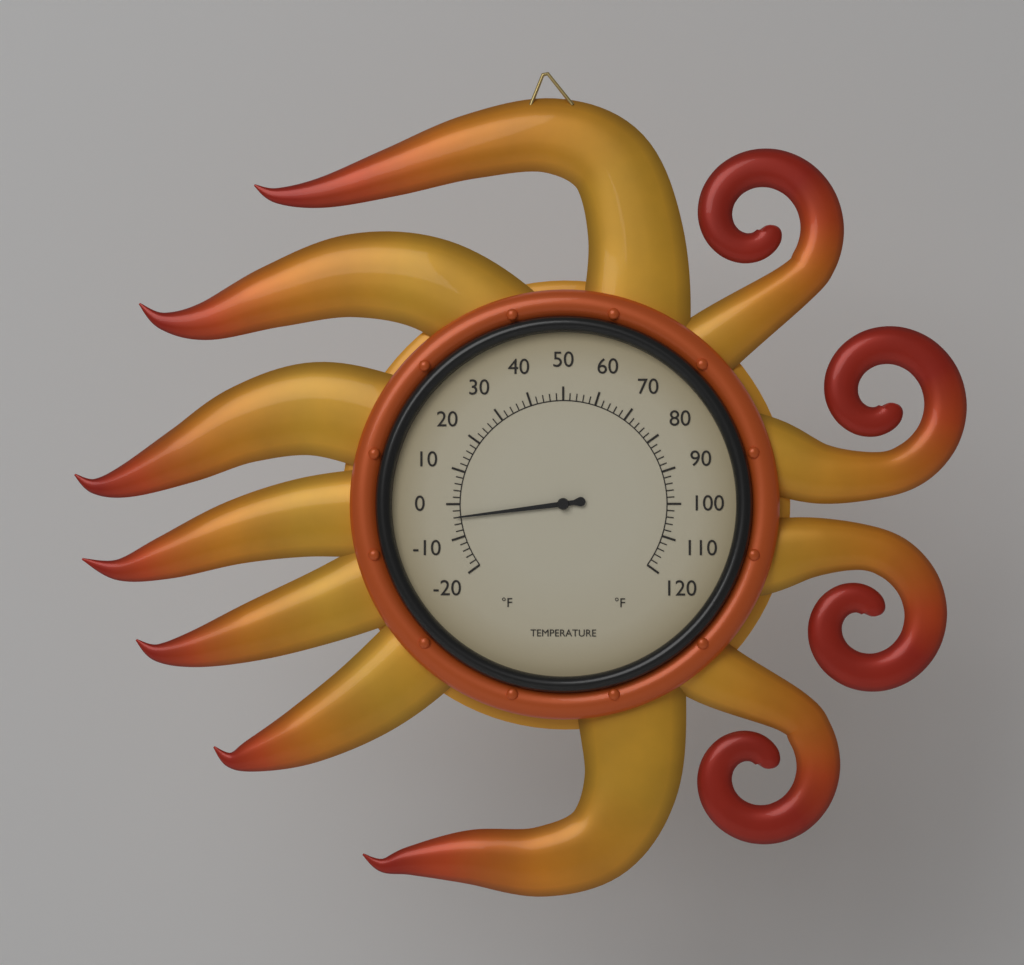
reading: -4 °F
